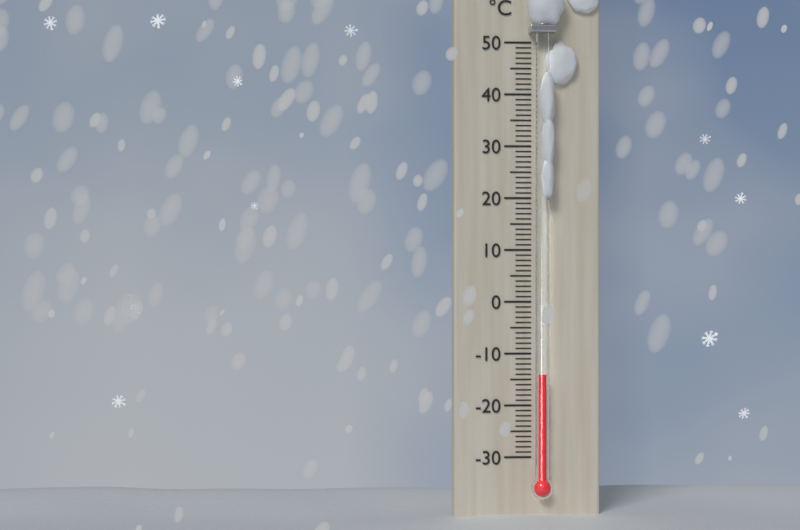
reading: -14 °C
